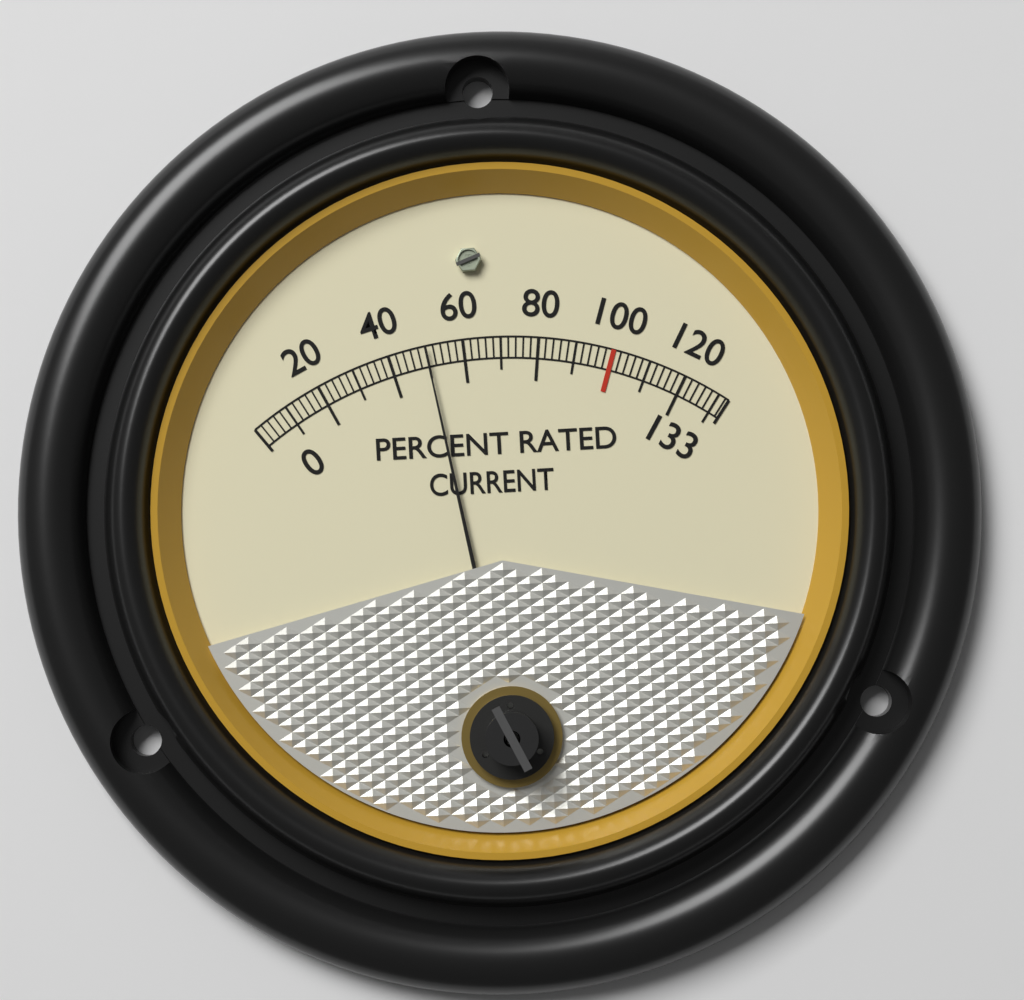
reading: 50 %
